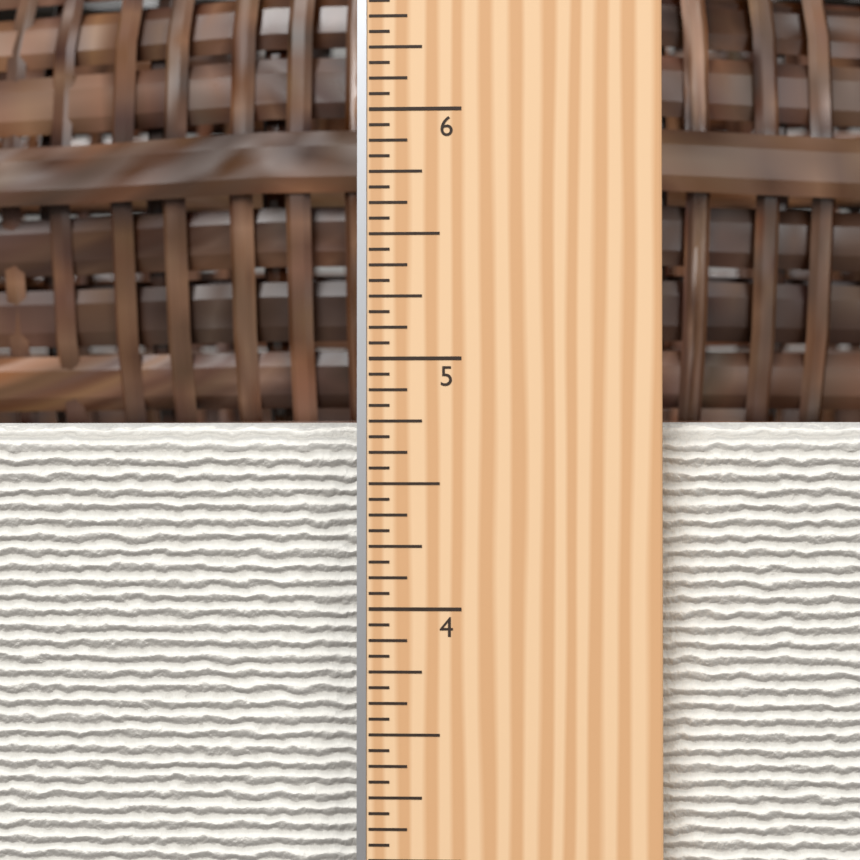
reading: 4.7500 in
